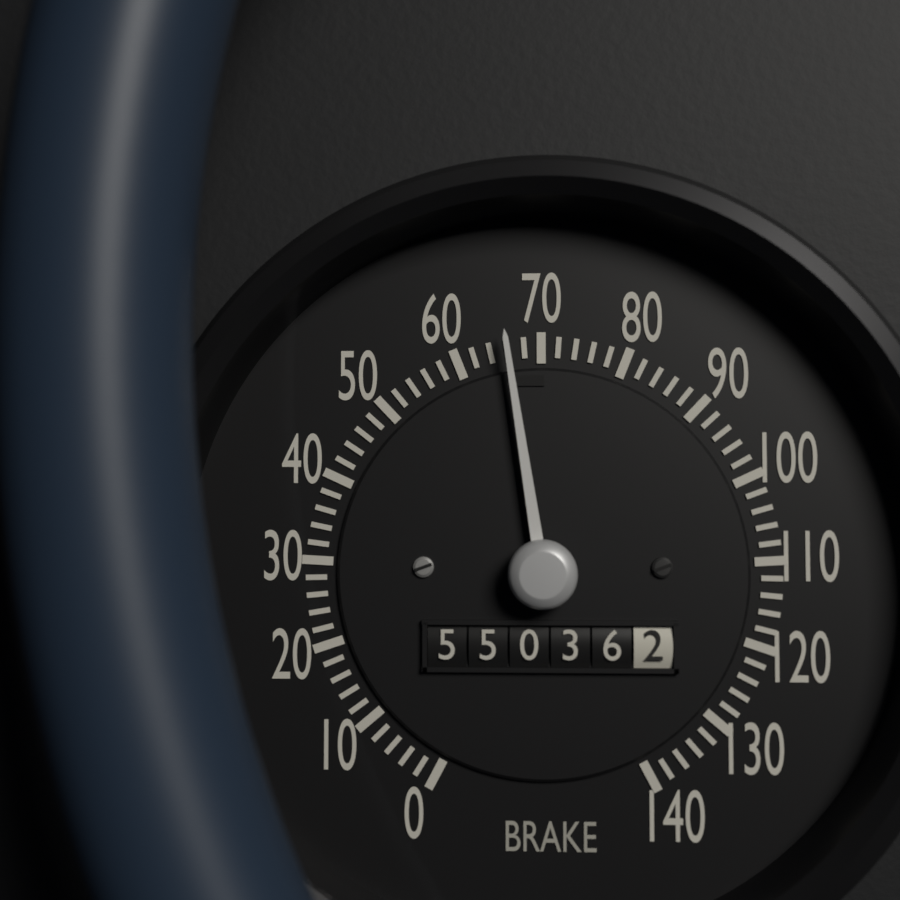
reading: 66 (no unit)
